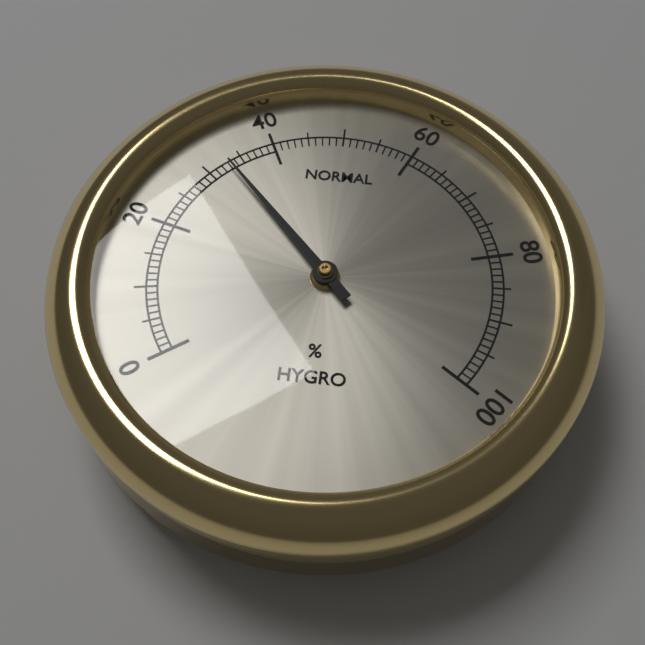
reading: 33 %
